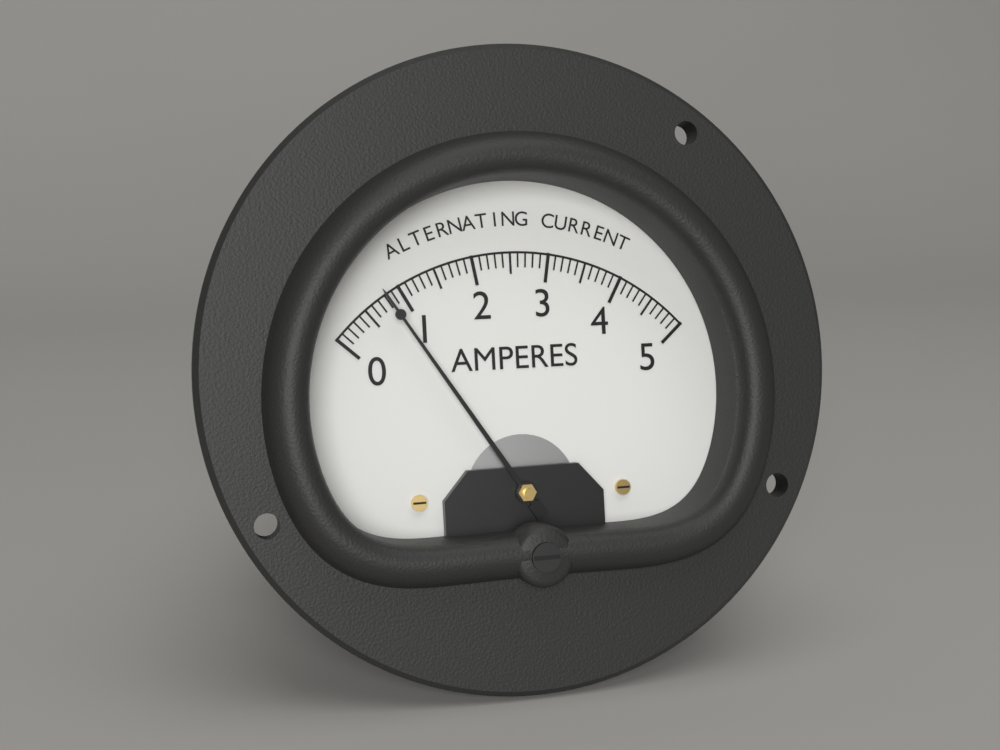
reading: 0.8 A
